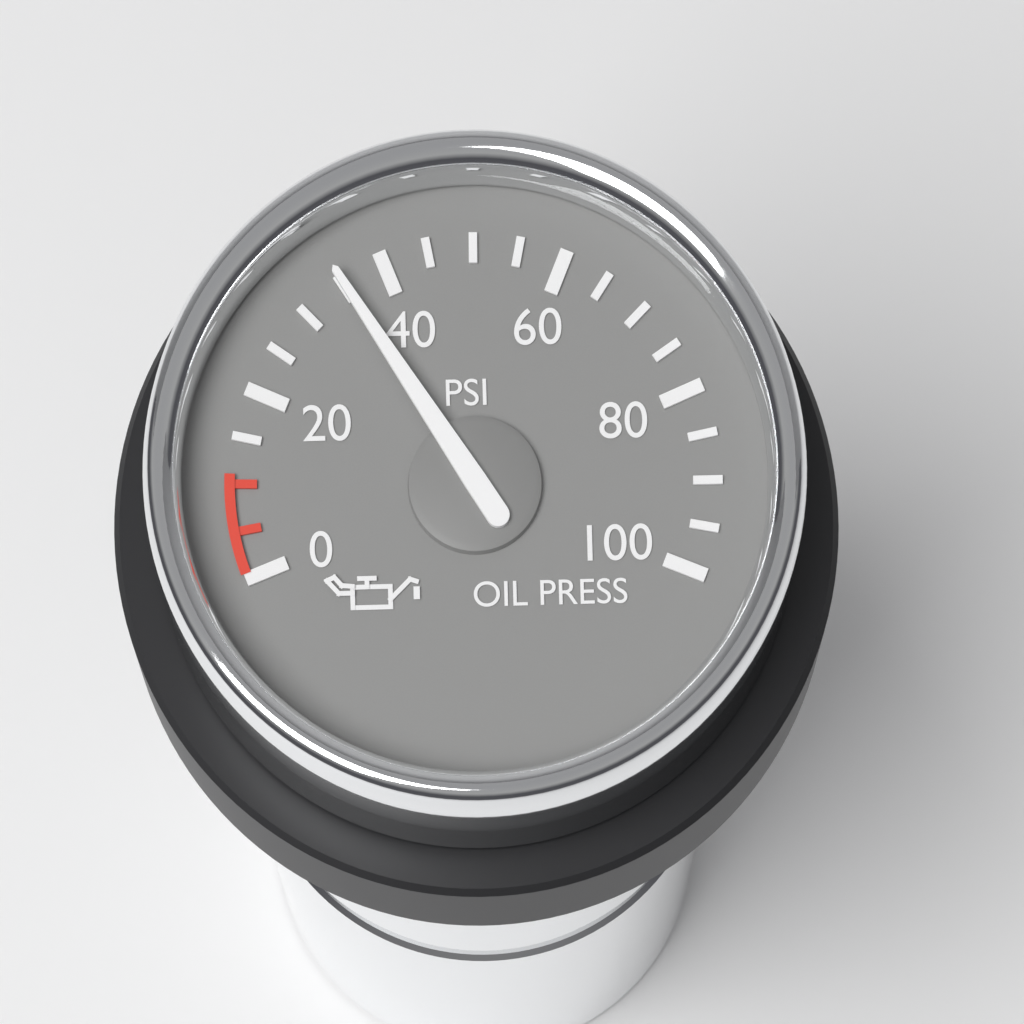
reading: 35 psi
